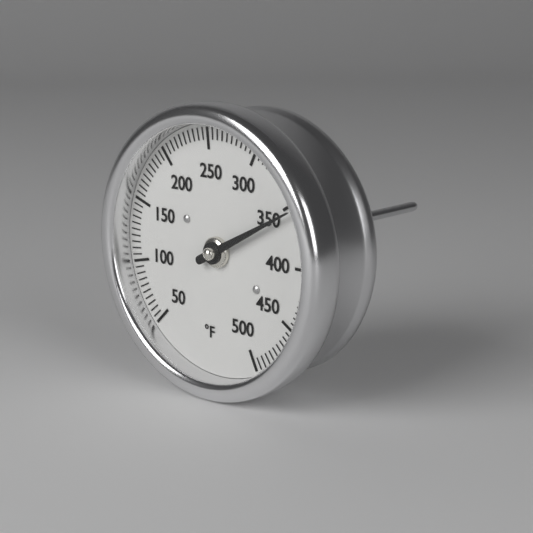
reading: 355 °F
